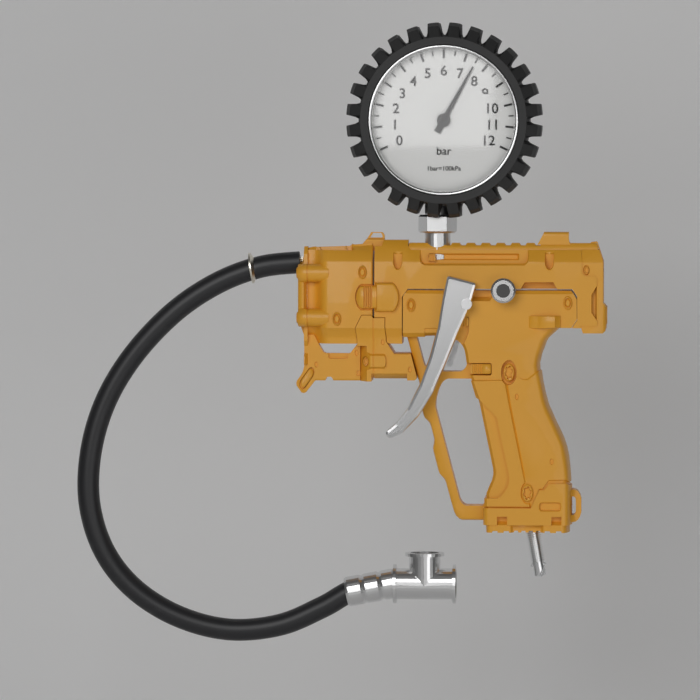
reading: 7.5 bar
